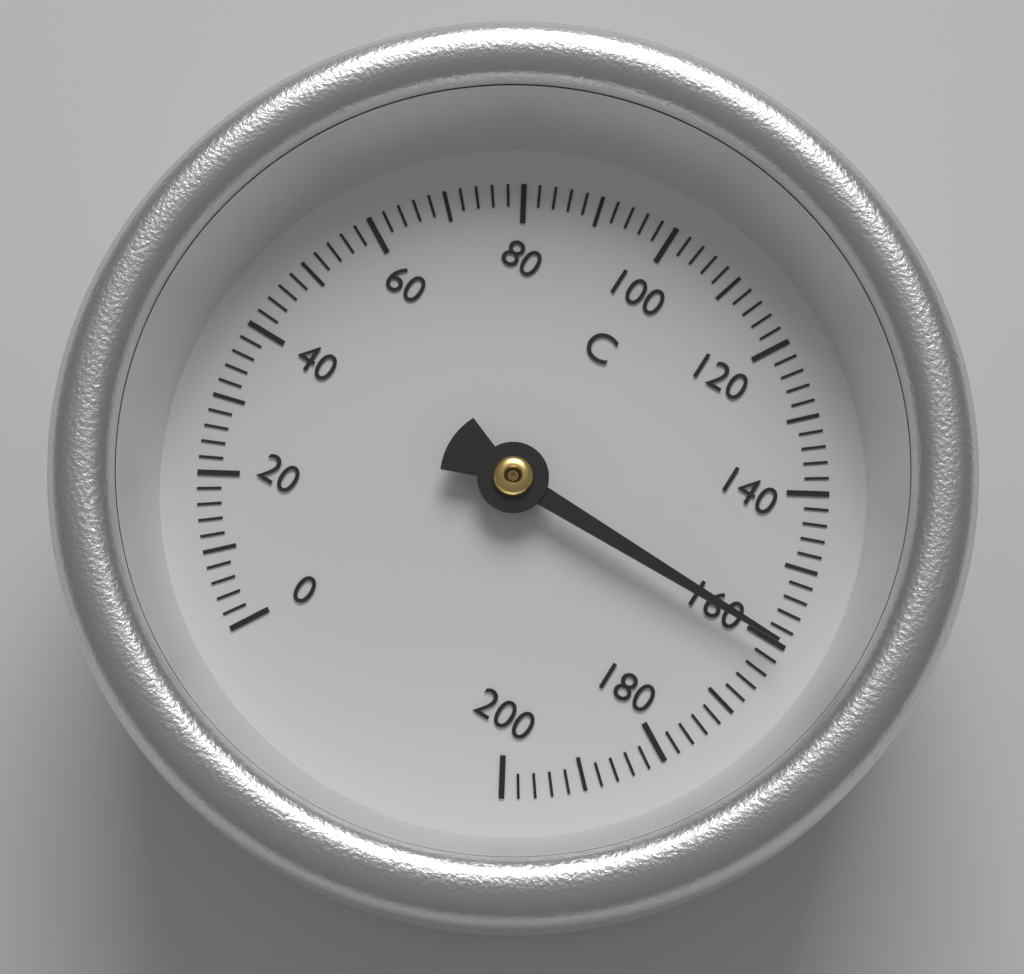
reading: 160 °C
